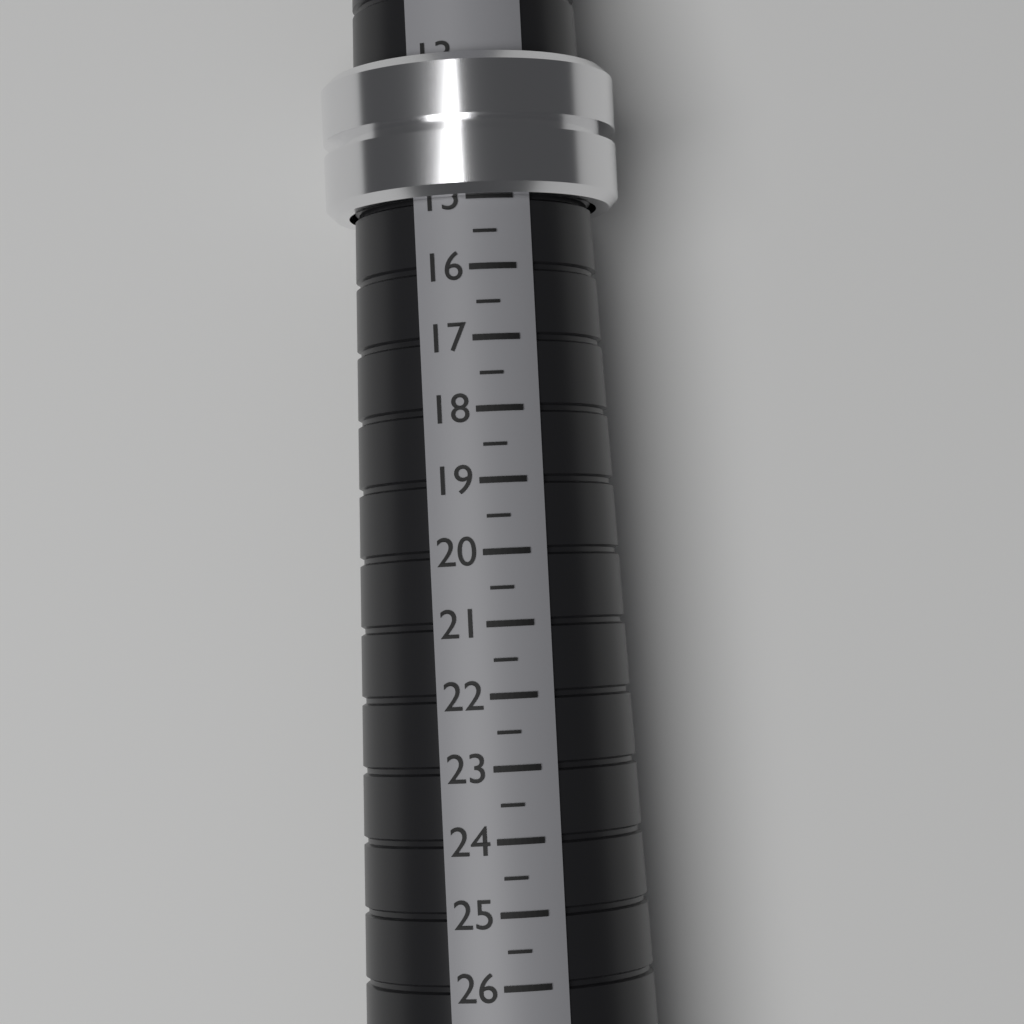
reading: 15.0 (no unit)
